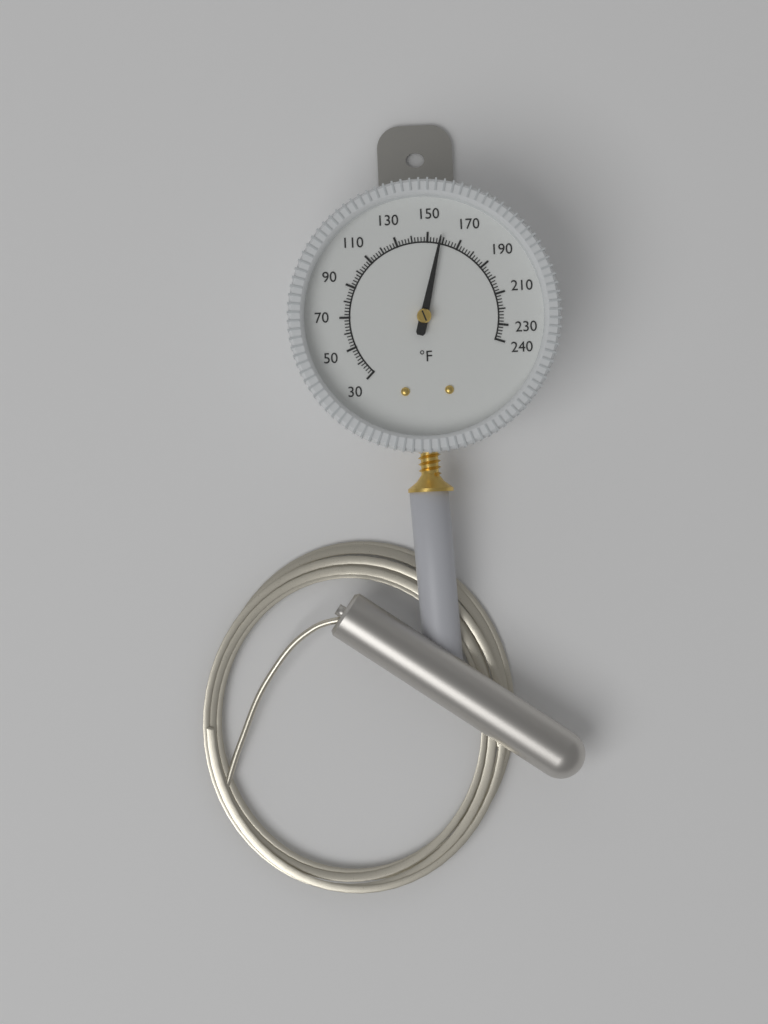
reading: 158 °F
